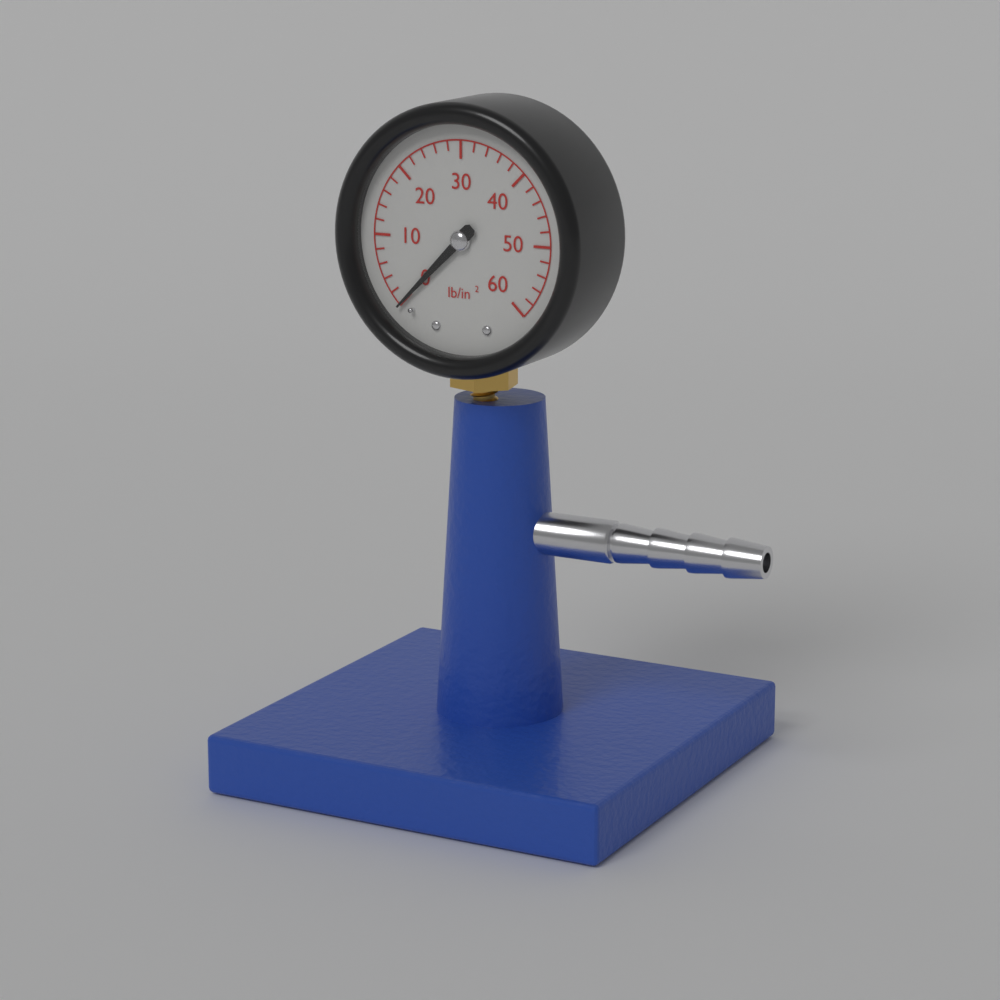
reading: 0 lb/in²
